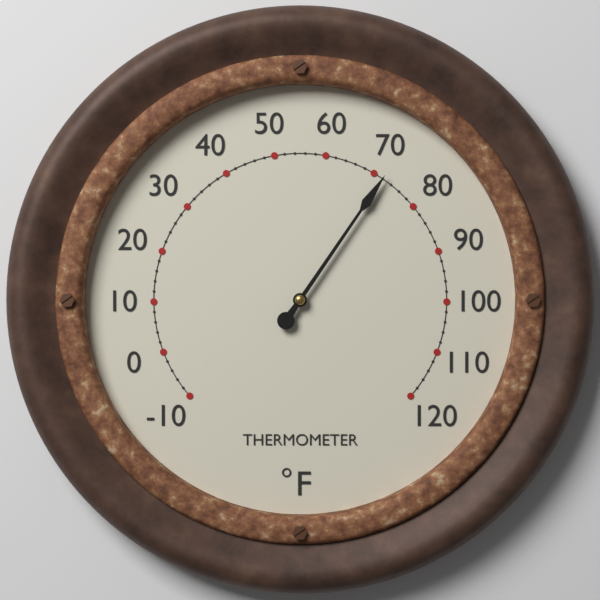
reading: 72 °F
